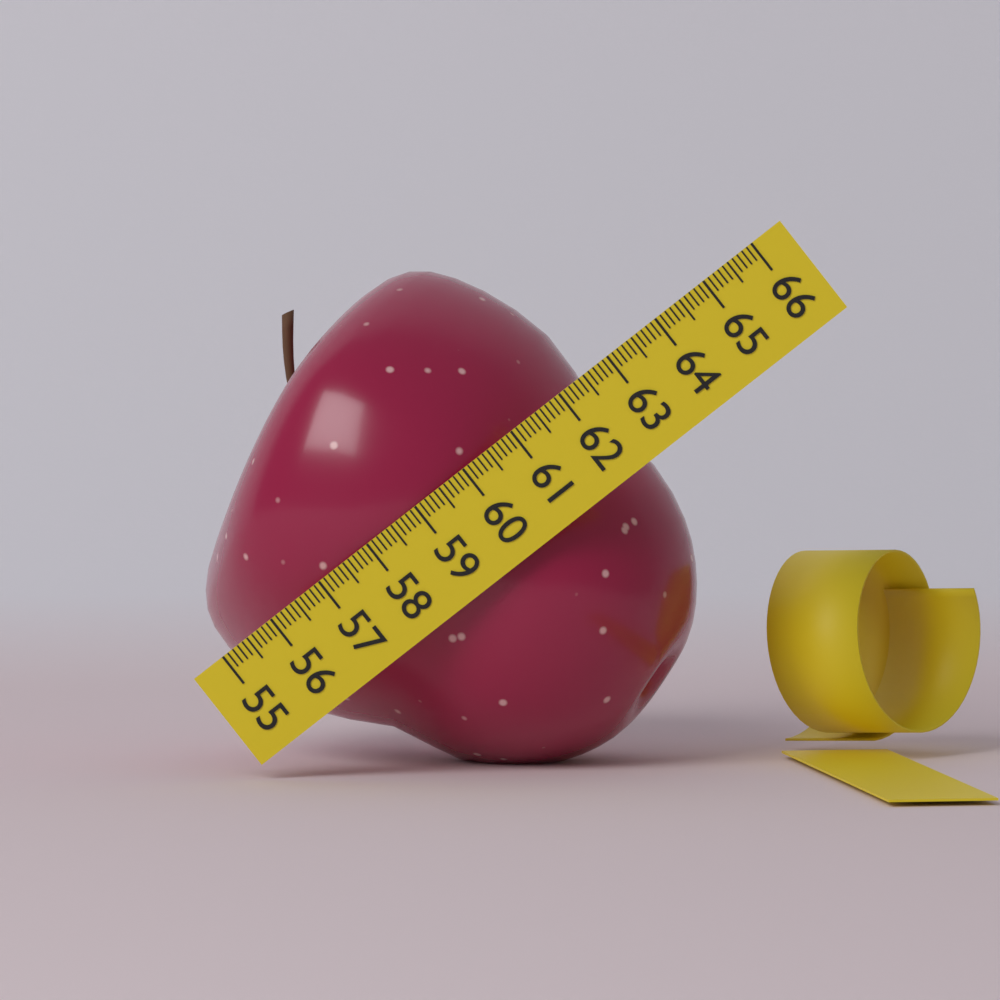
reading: 62.5 (no unit)
